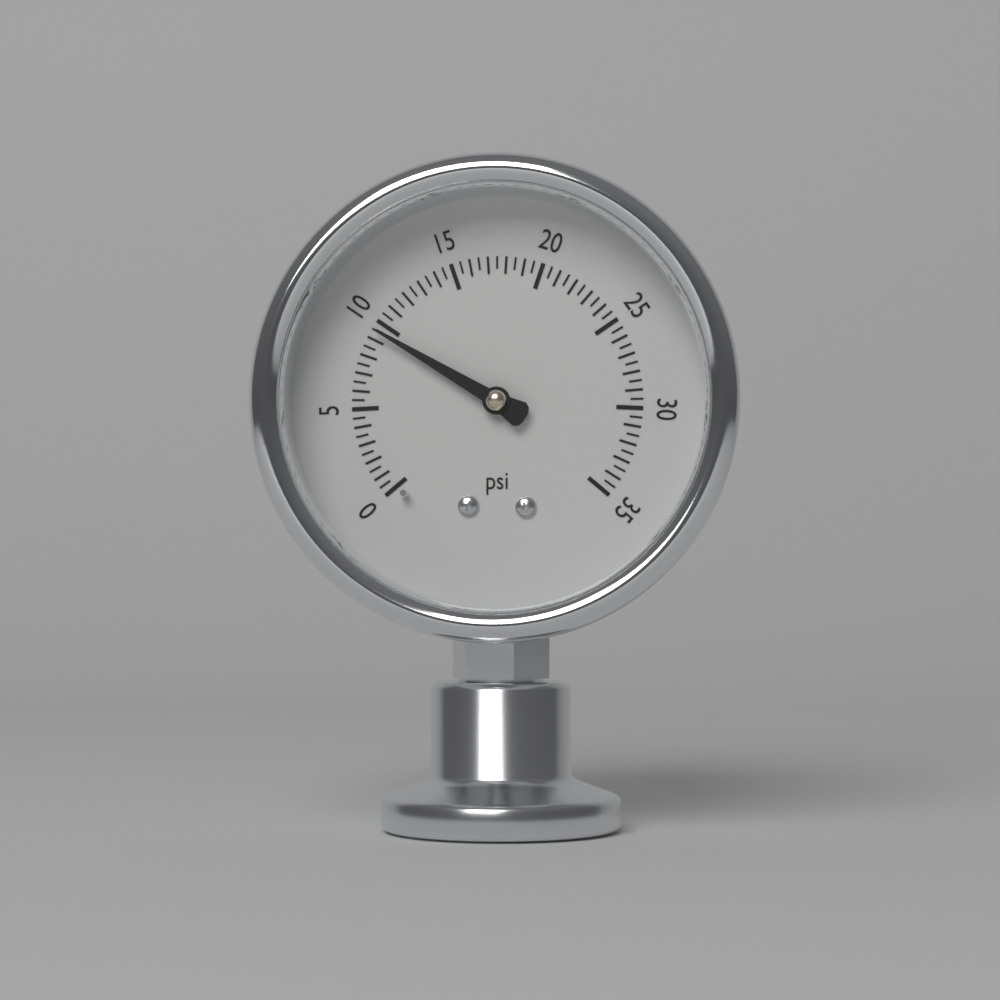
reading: 9.5 psi
